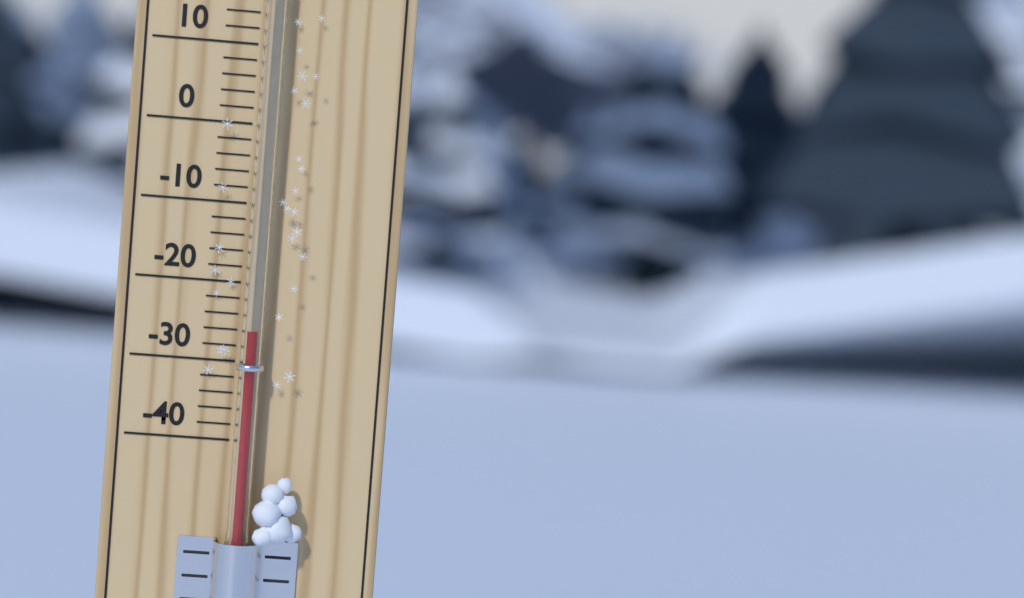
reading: -26 °C
